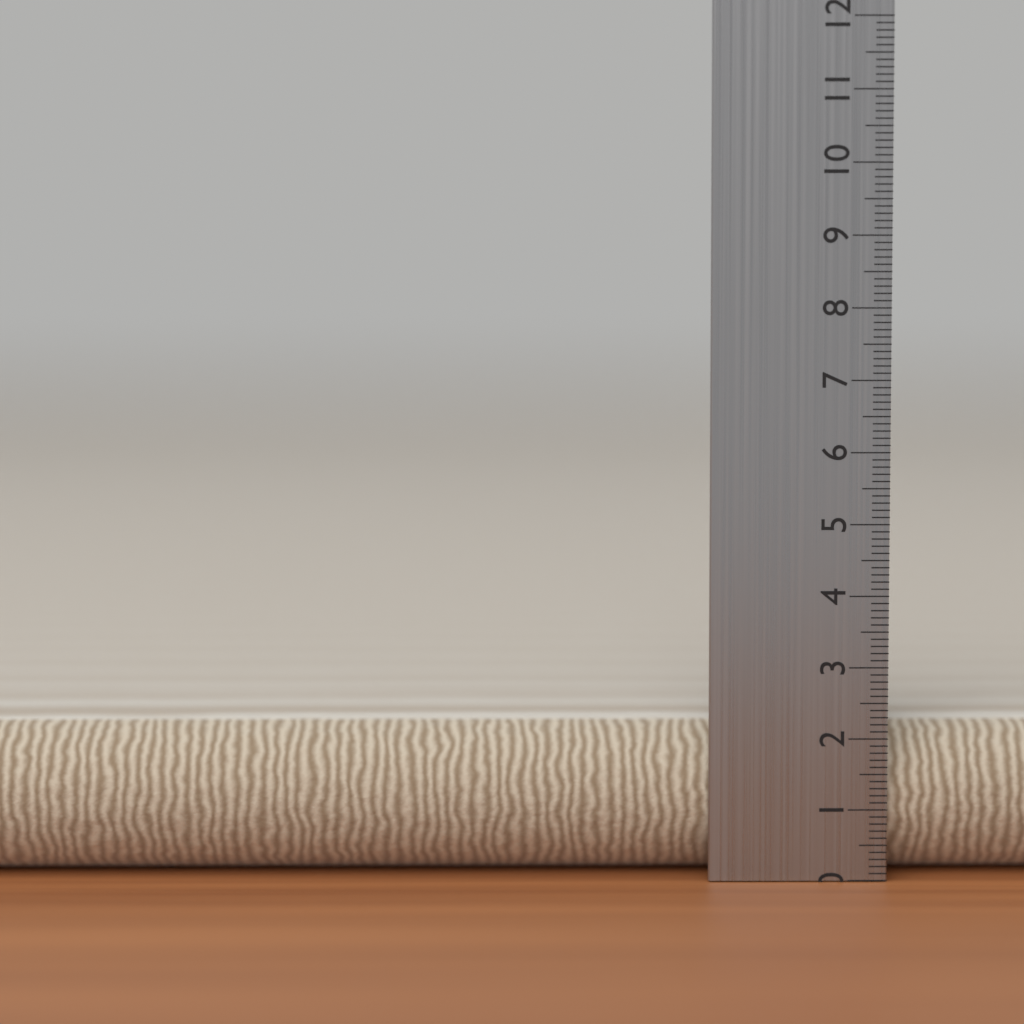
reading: 2.2 cm
